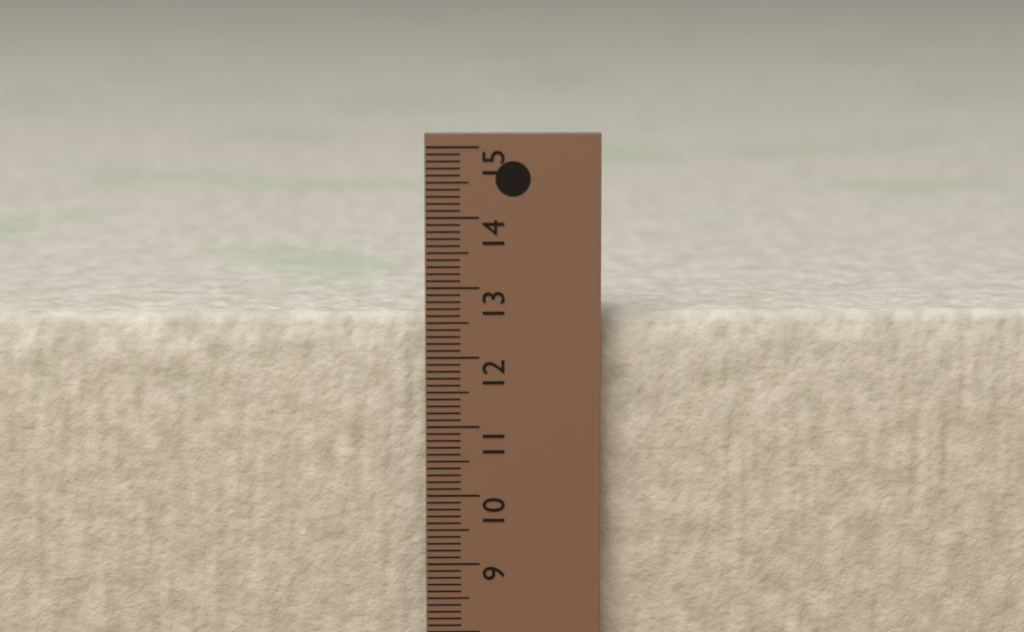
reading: 12.6 cm
